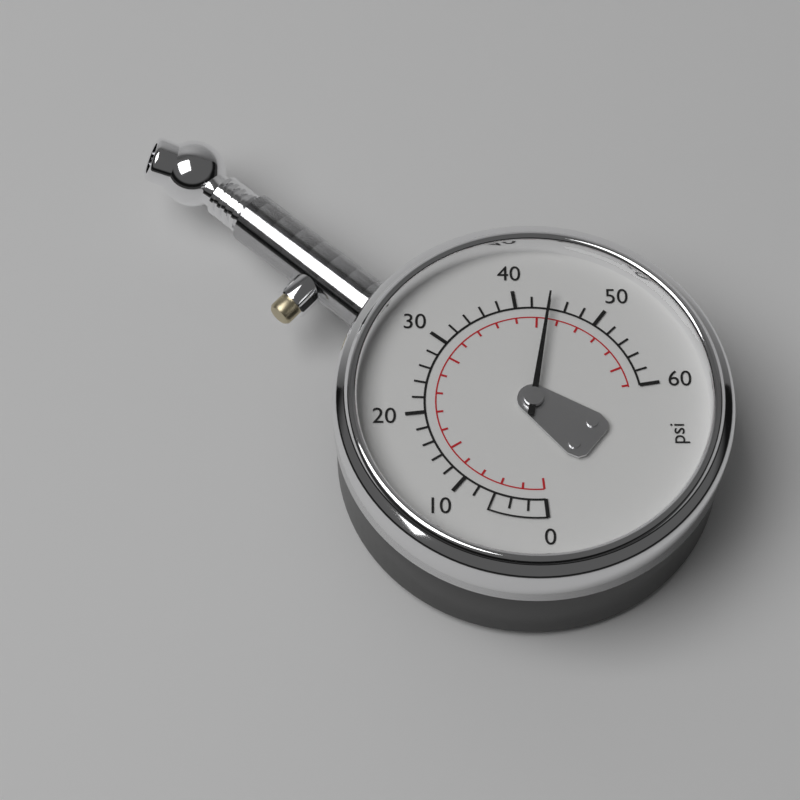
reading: 44 psi
